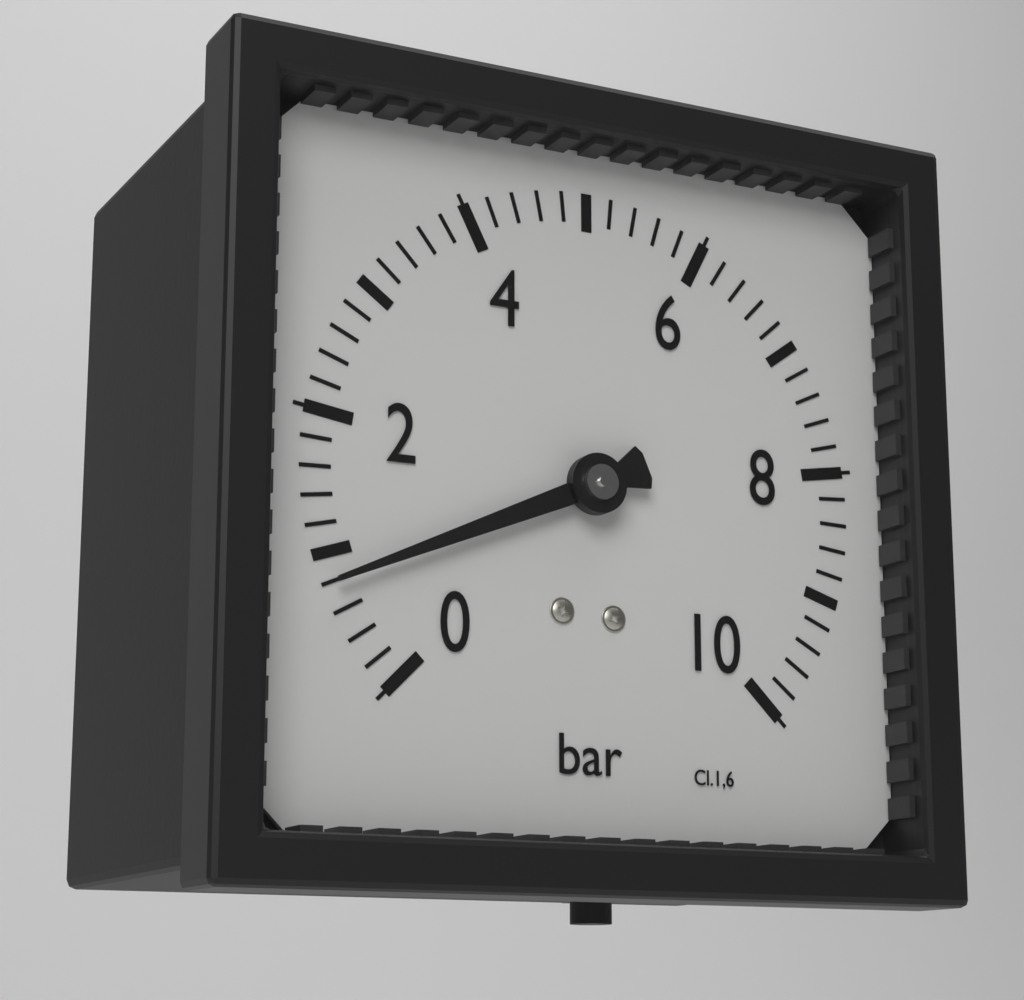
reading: 0.8 bar
